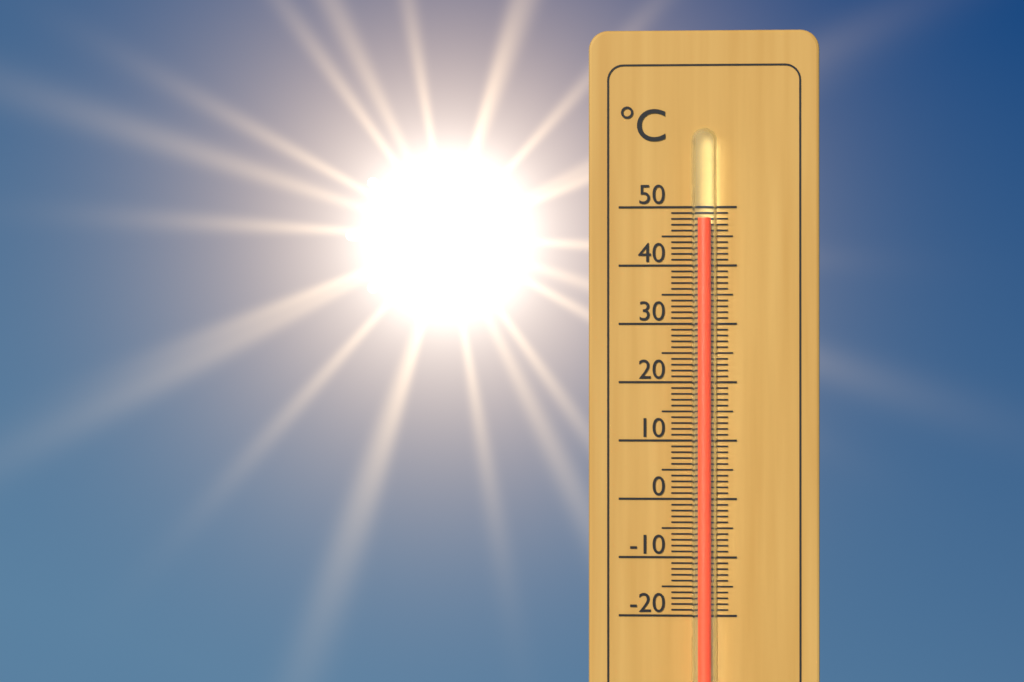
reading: 48 °C
